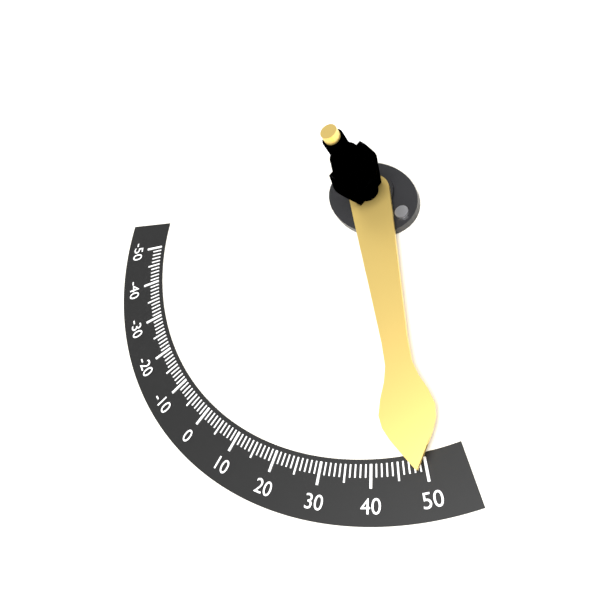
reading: 49 (no unit)
